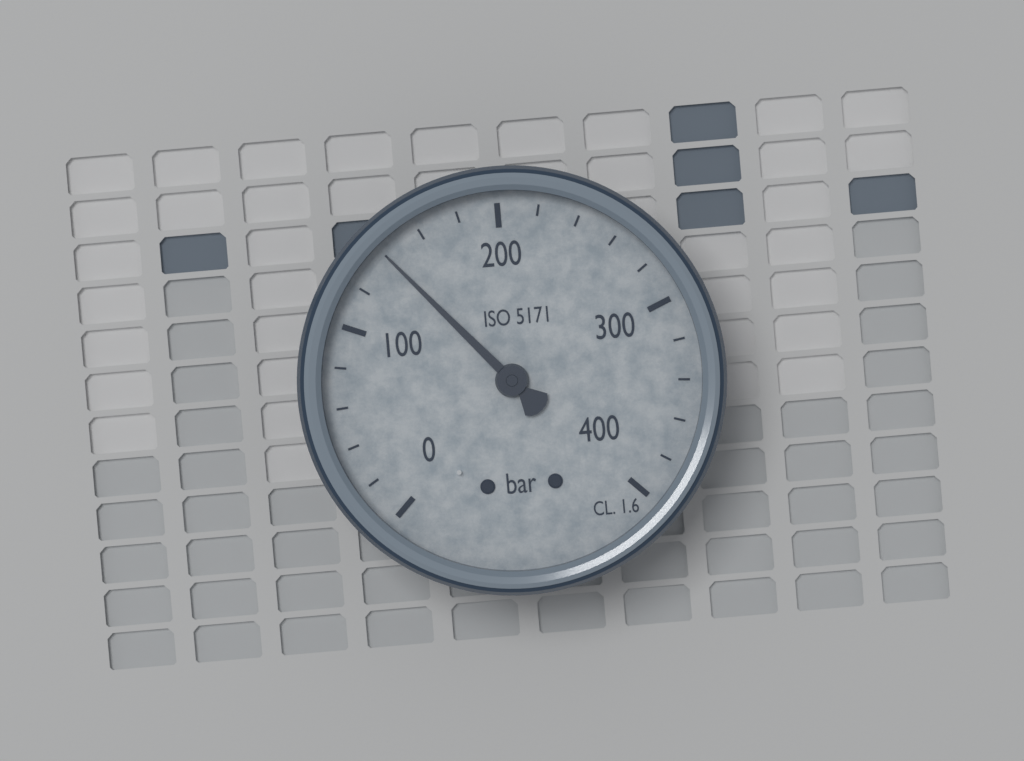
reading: 140 bar
